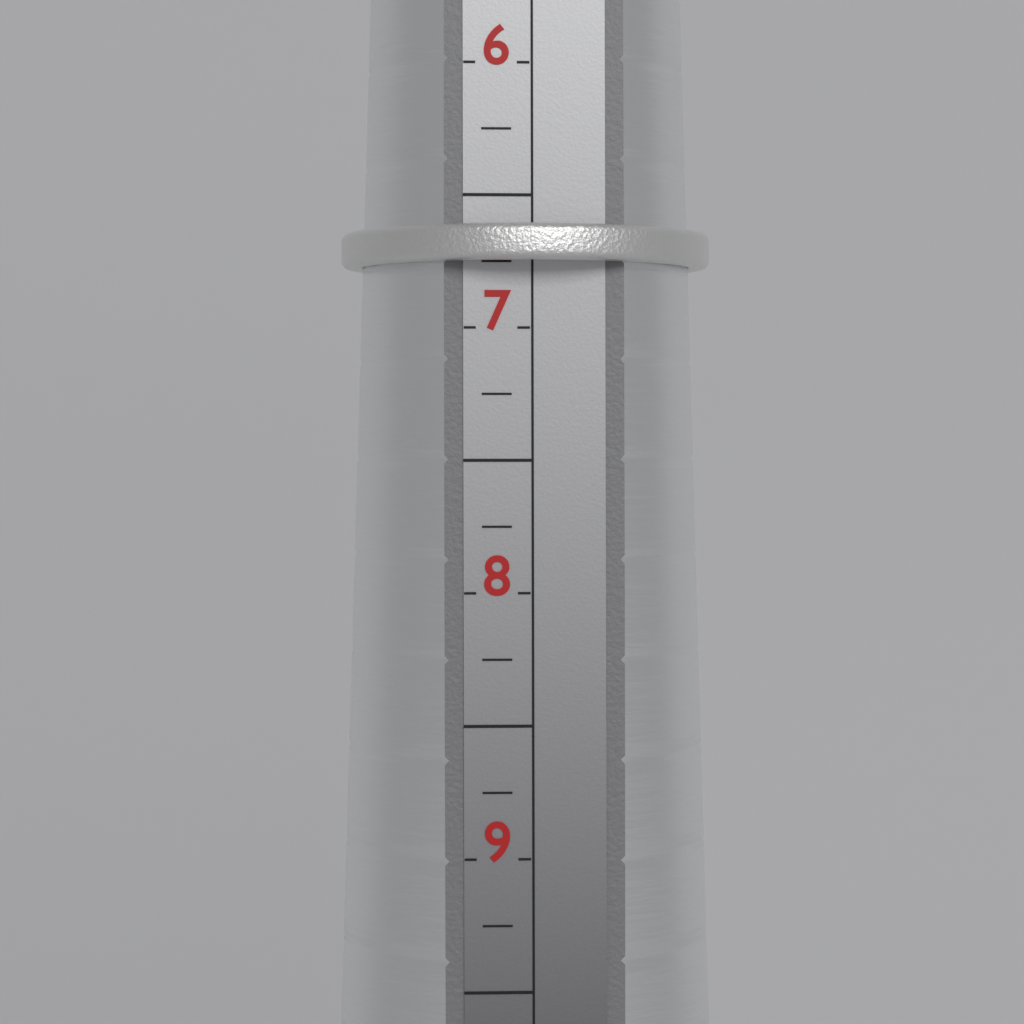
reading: 6.75 (no unit)
